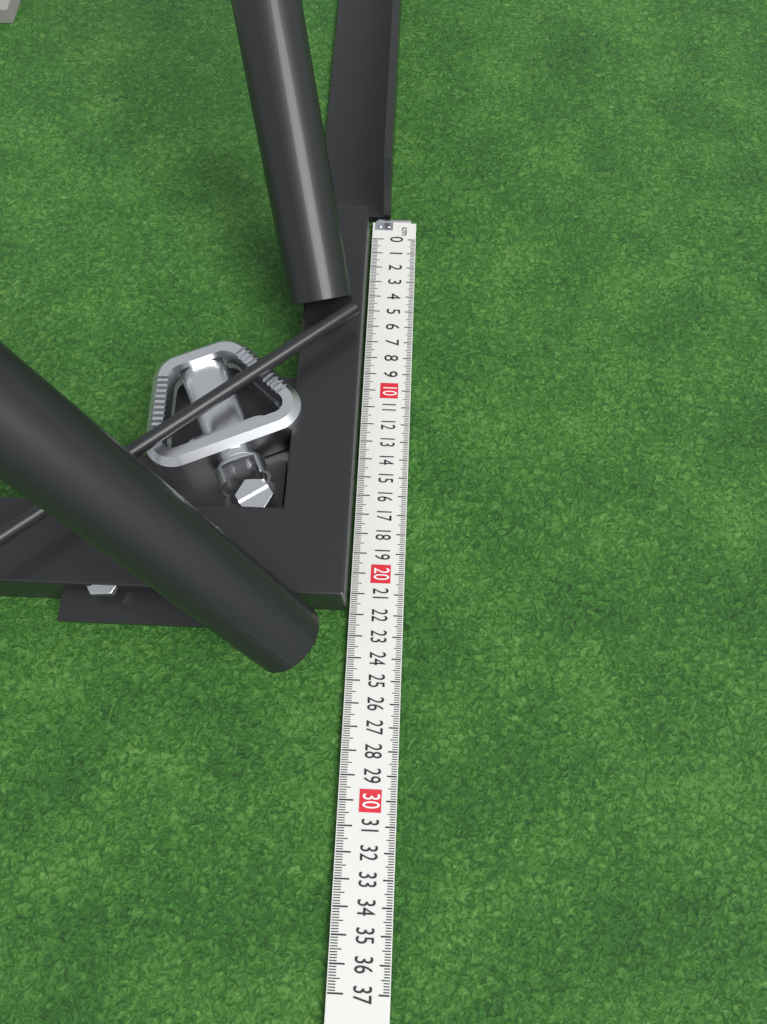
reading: 21.8 cm
